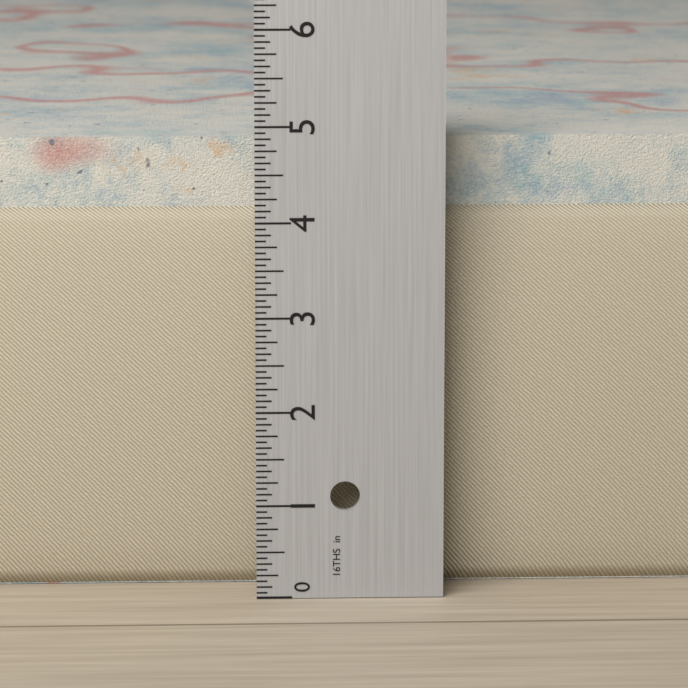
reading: 4.8125 in
